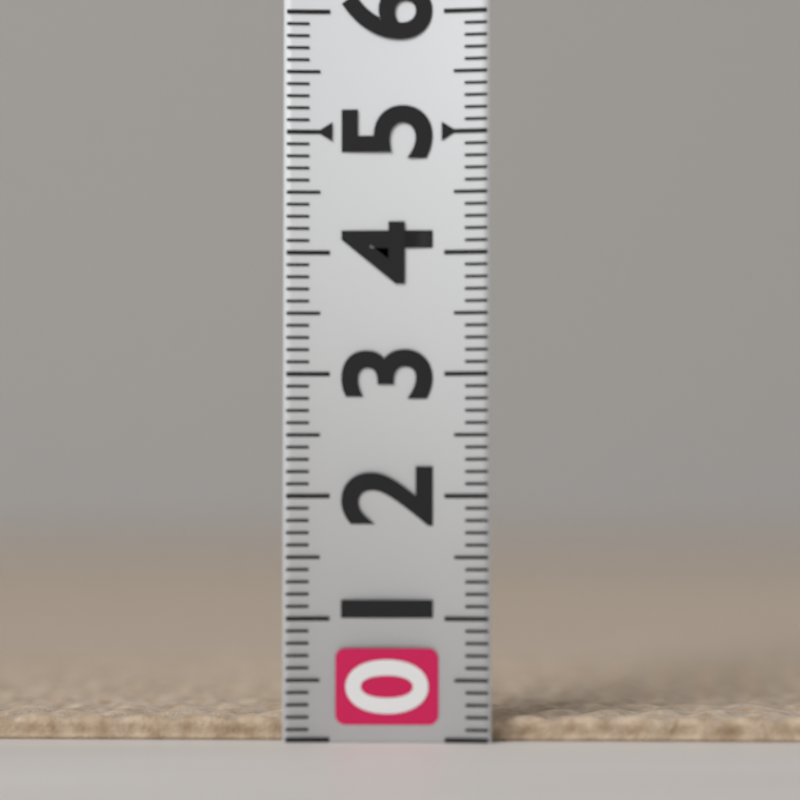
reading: 0.2 (no unit)
